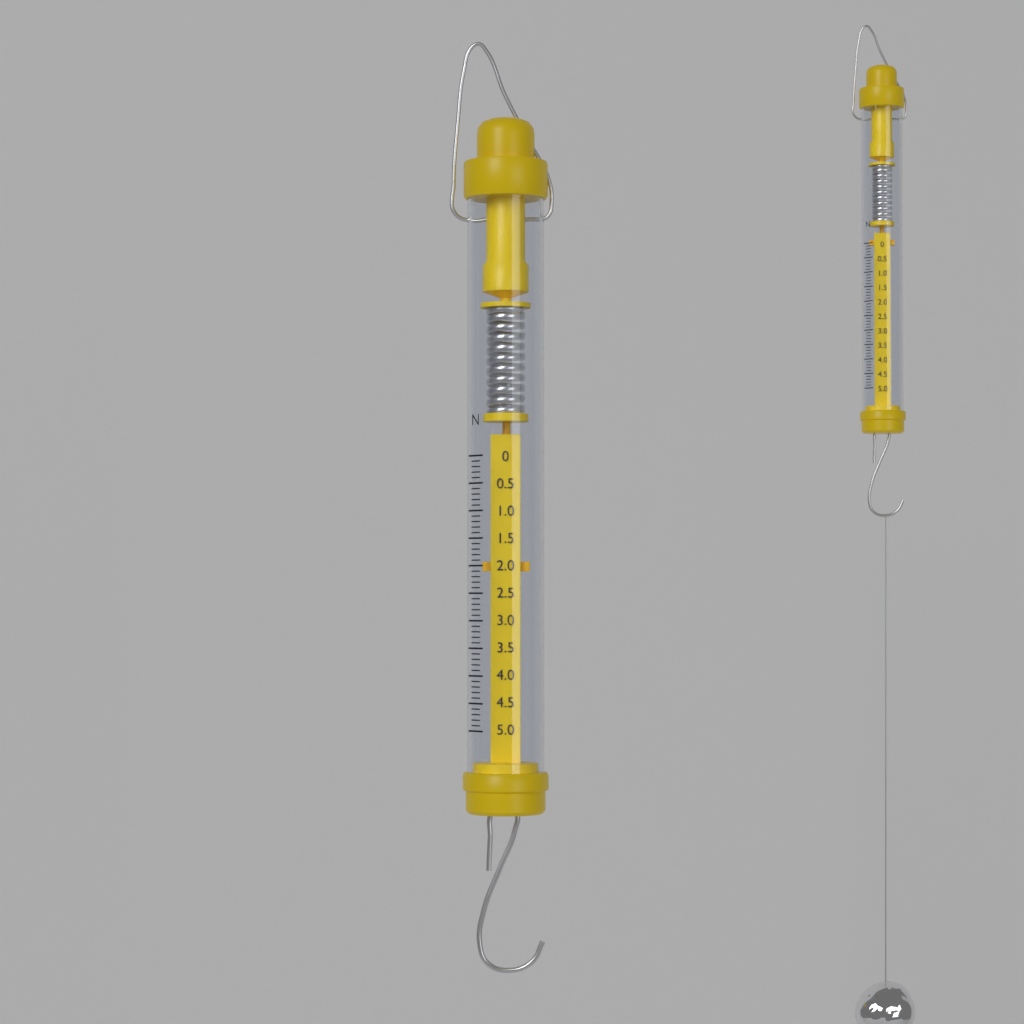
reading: 2.1 N
